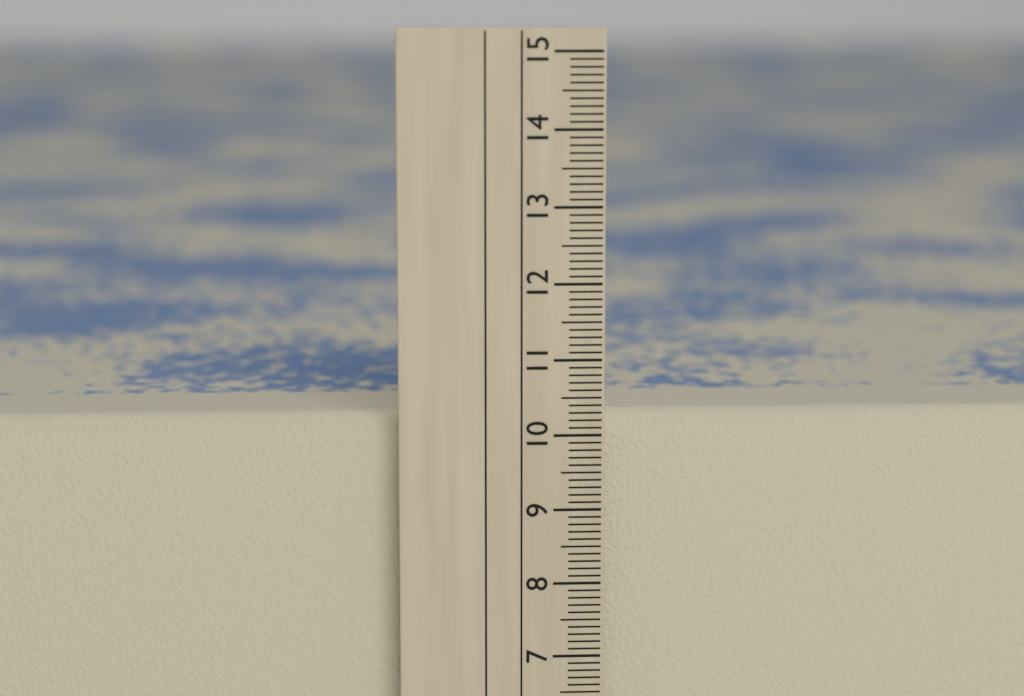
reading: 10.2 cm
